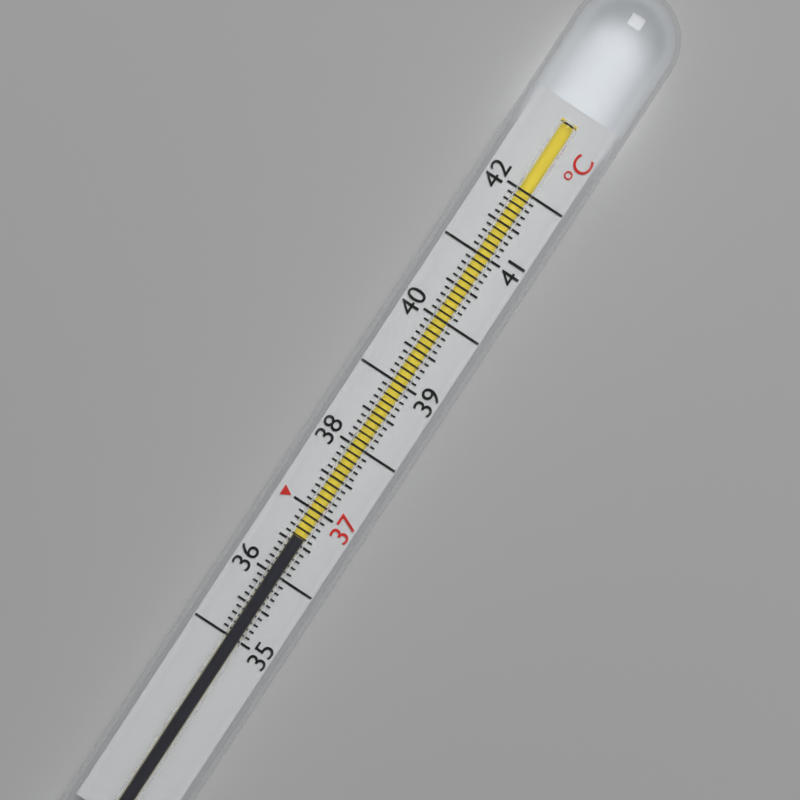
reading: 36.6 °C
